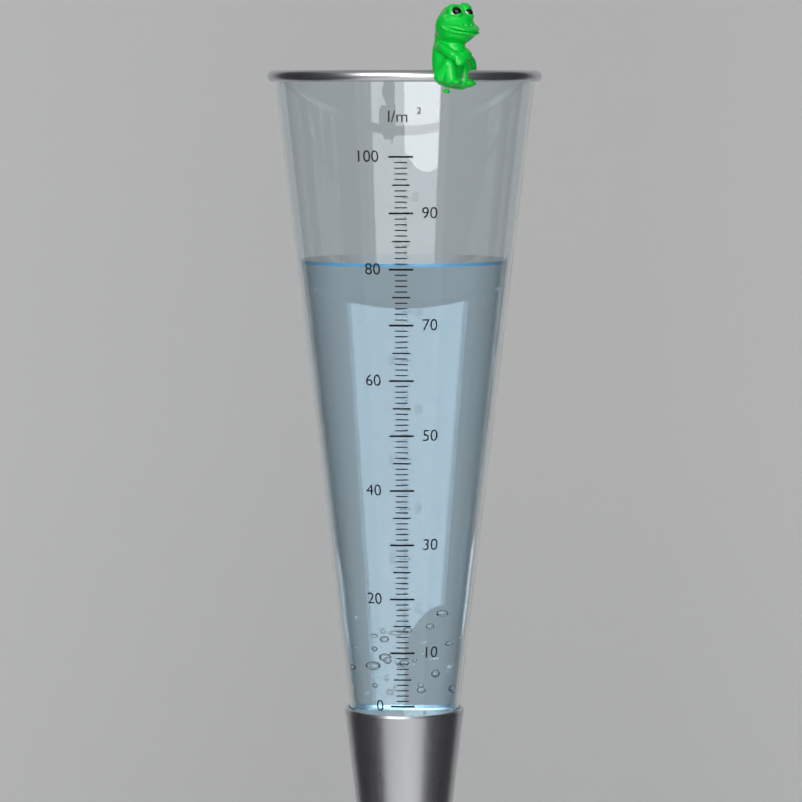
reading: 81 l/m²
